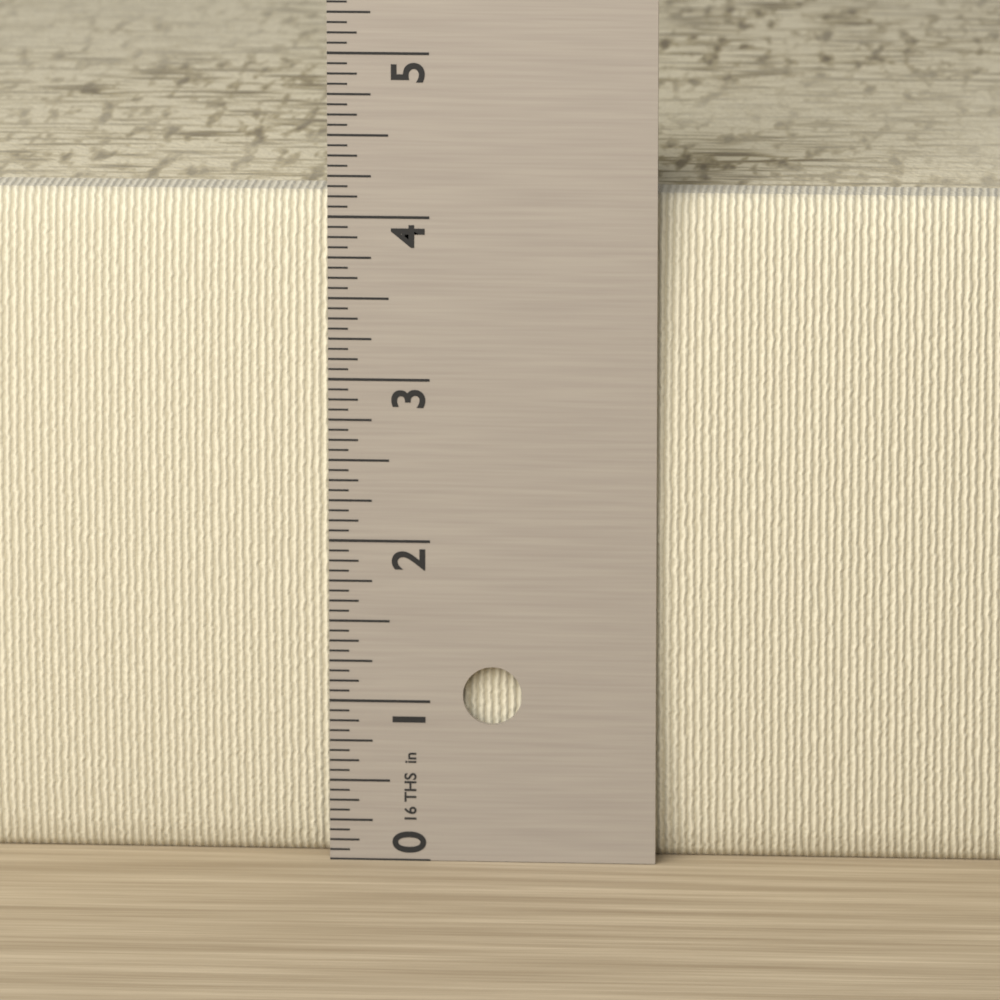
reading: 4.1250 in
